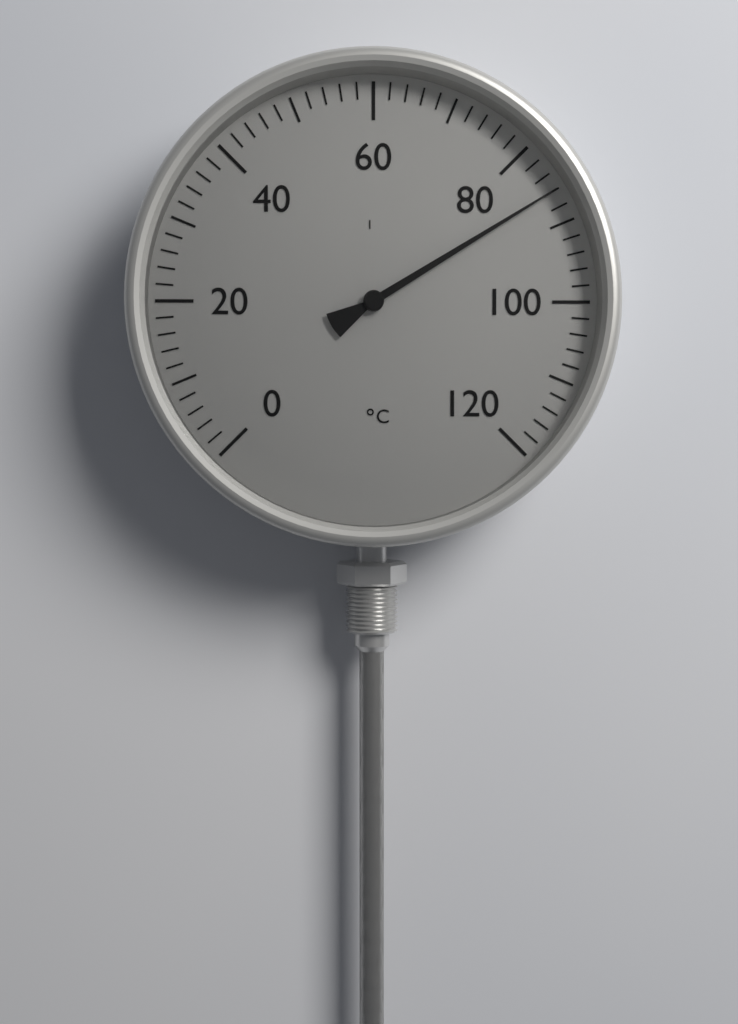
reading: 86 °C
